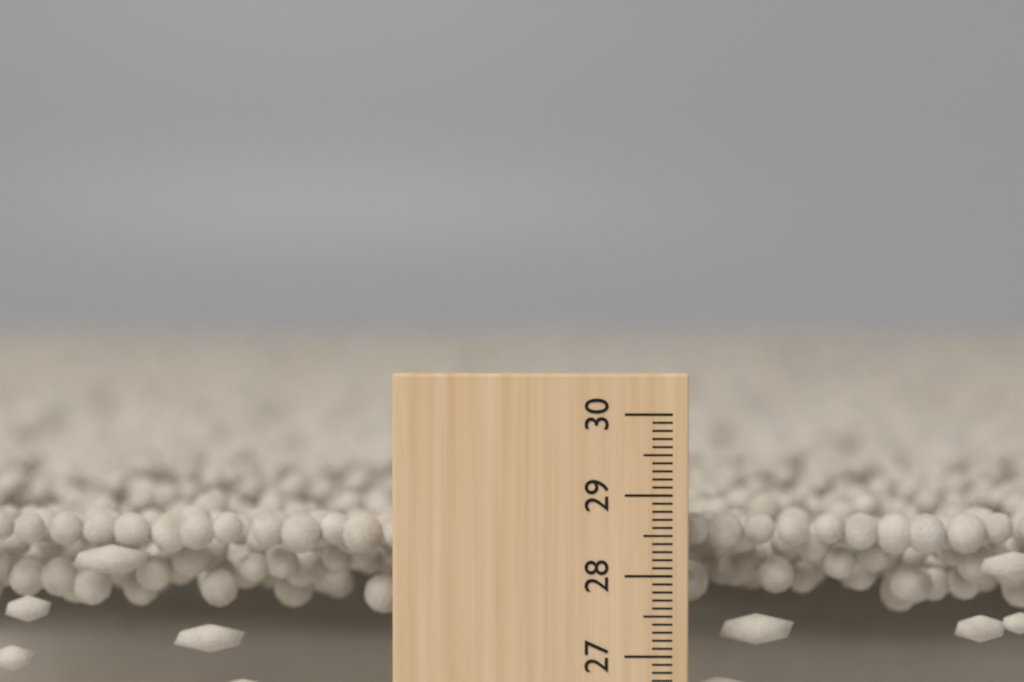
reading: 28.7 cm
